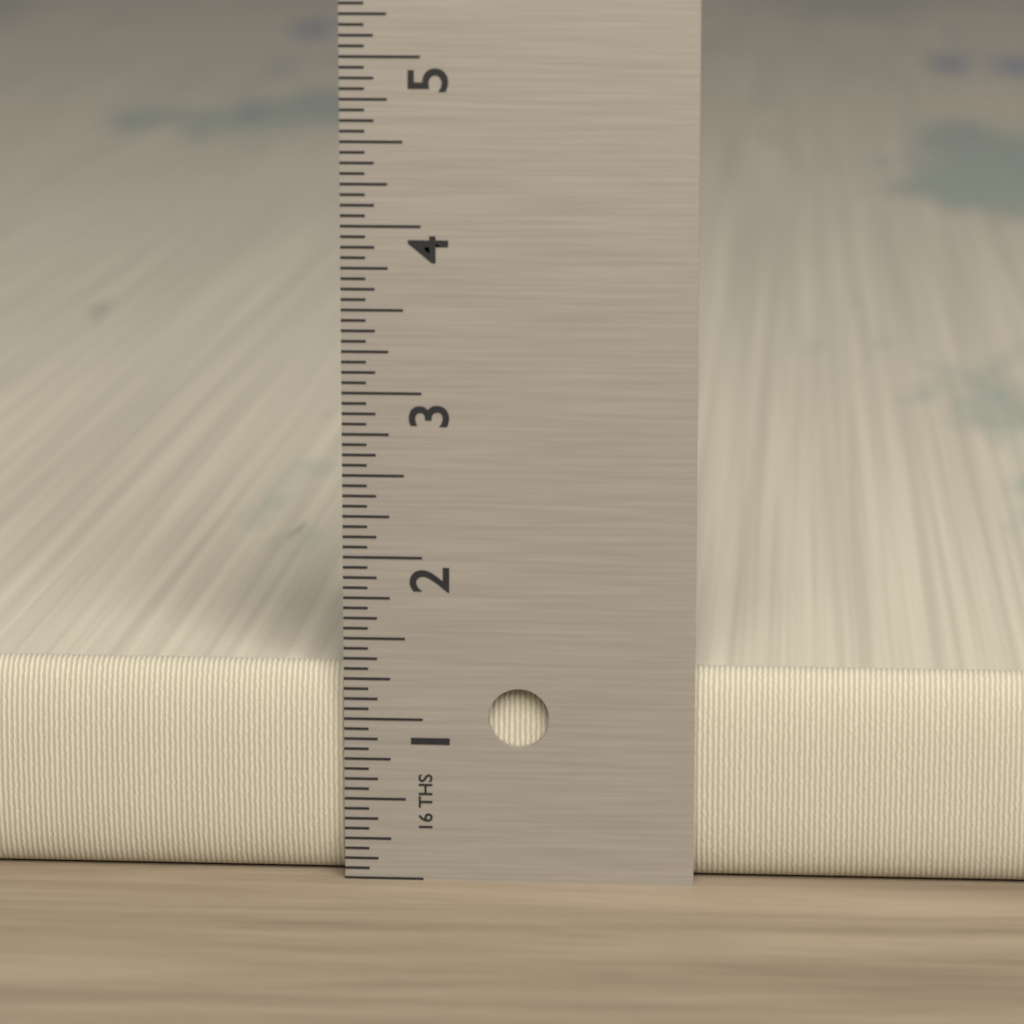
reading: 1.3125 in
